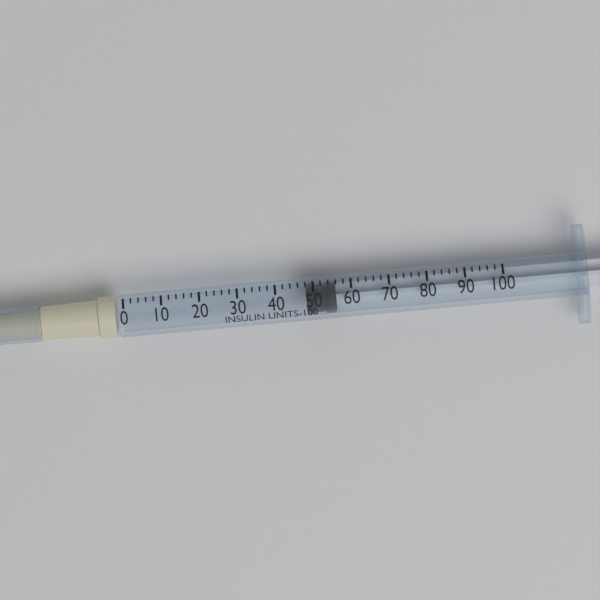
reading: 48 units
